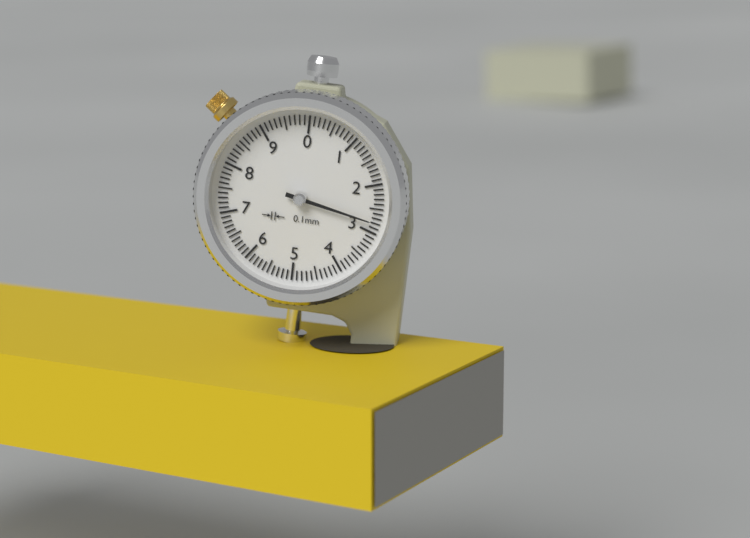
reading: 2.8 mm
